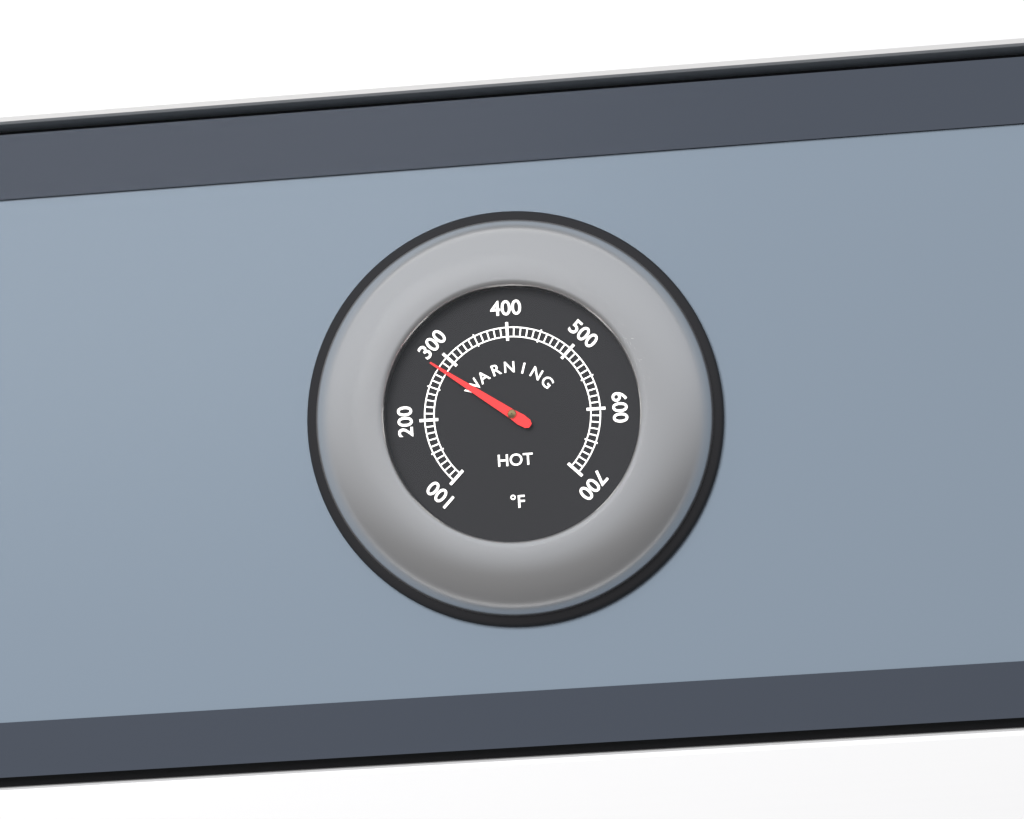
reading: 280 °F
